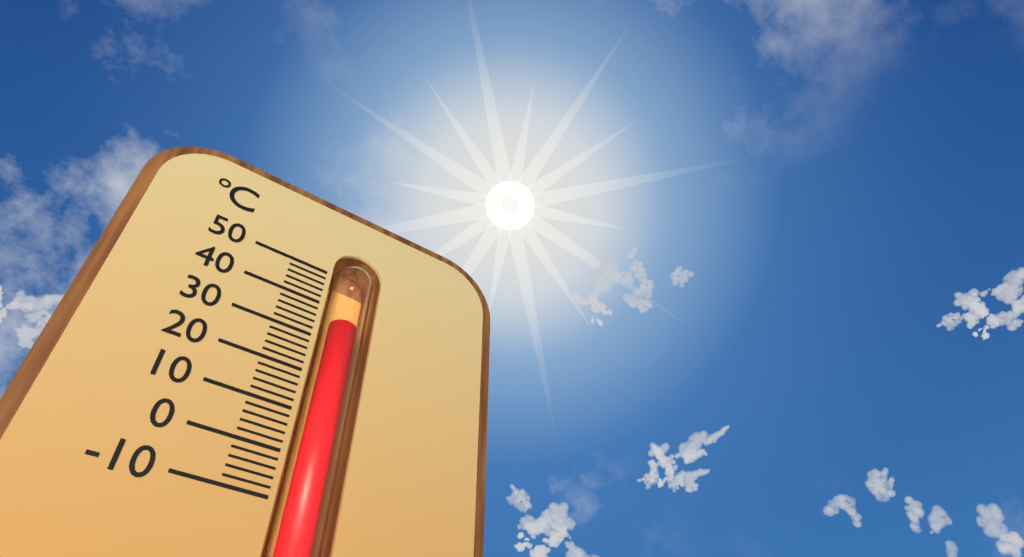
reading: 38 °C
